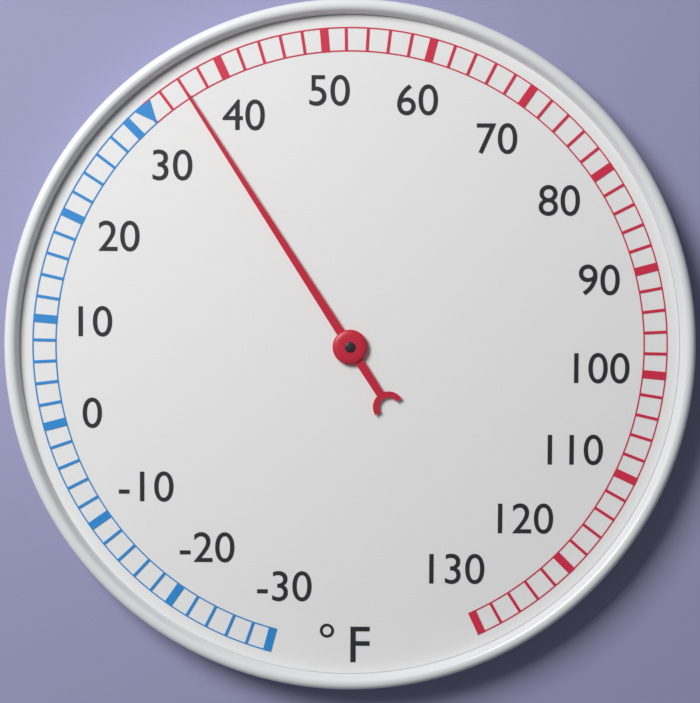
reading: 36 °F
